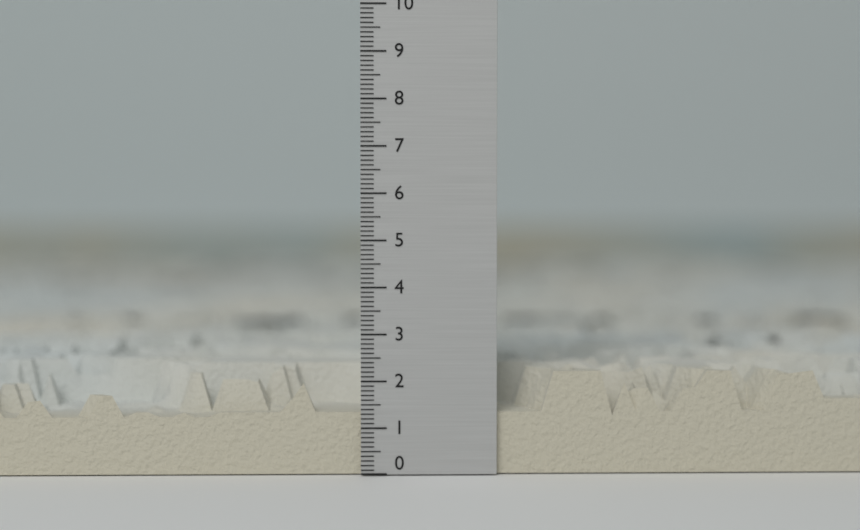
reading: 2.2 (no unit)
